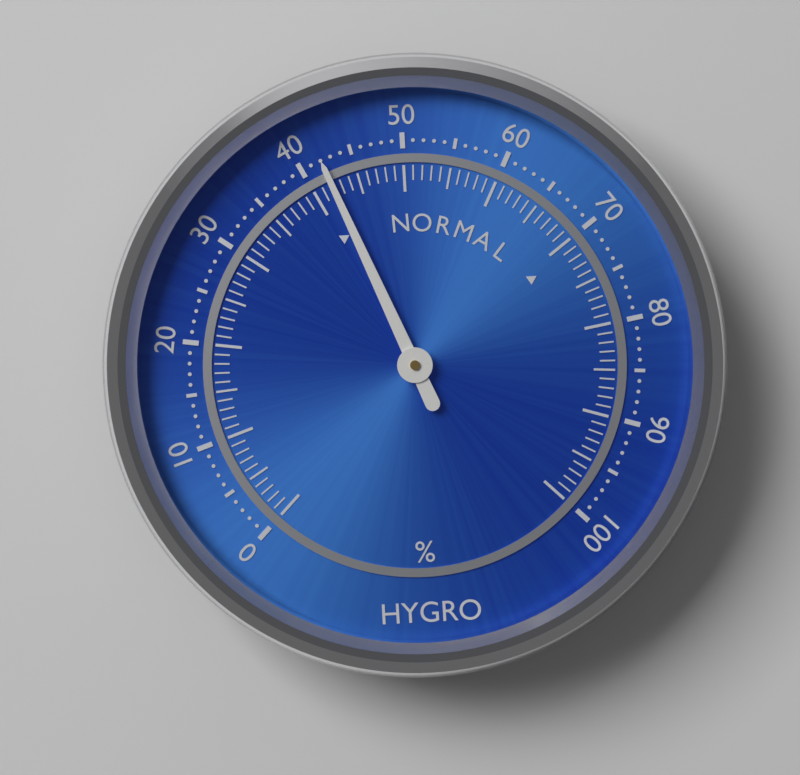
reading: 42 %
